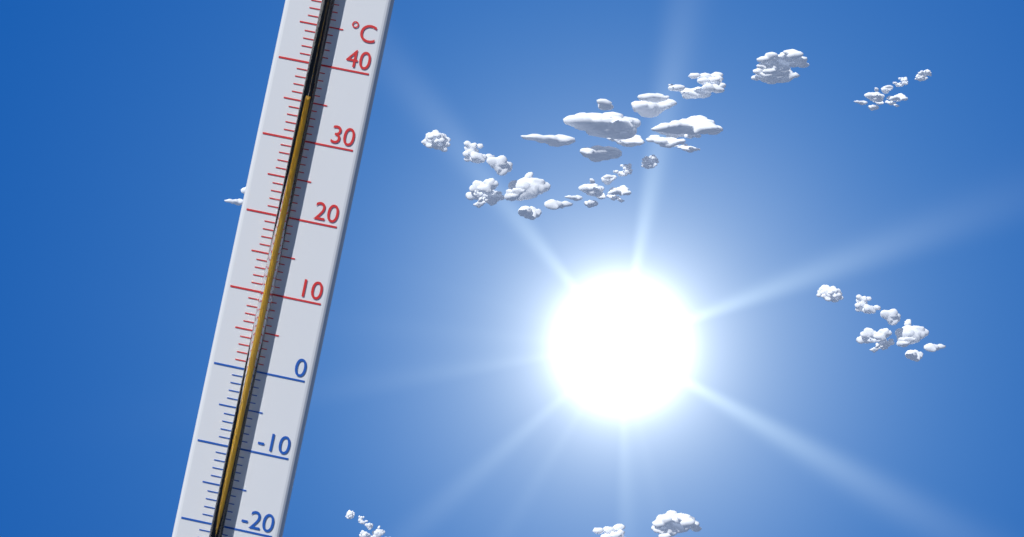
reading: 35 °C
